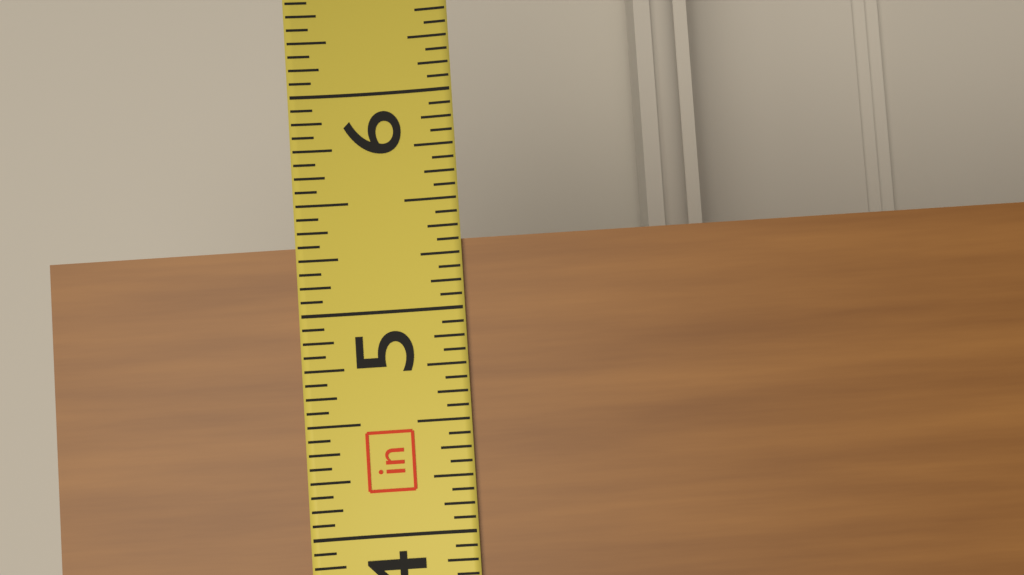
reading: 5.3125 in
